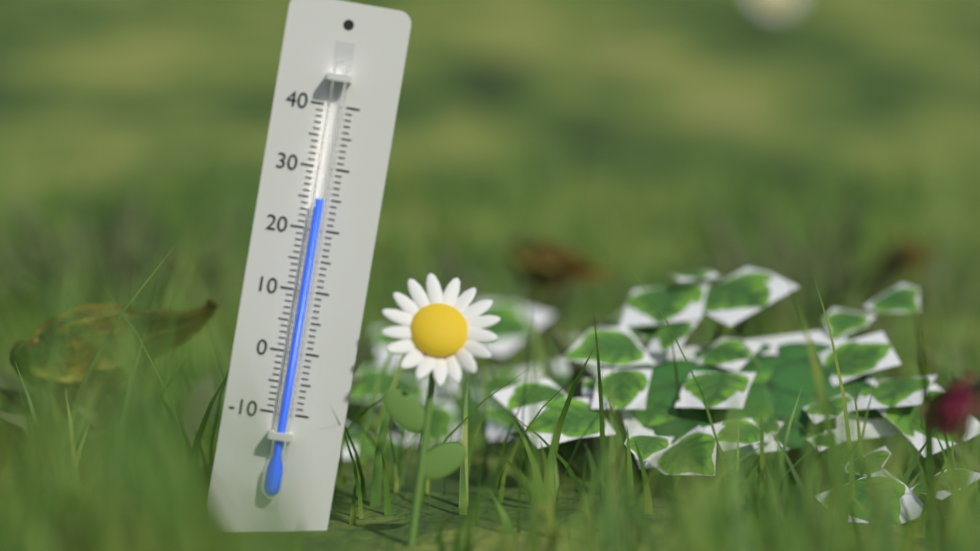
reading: 25 (no unit)
